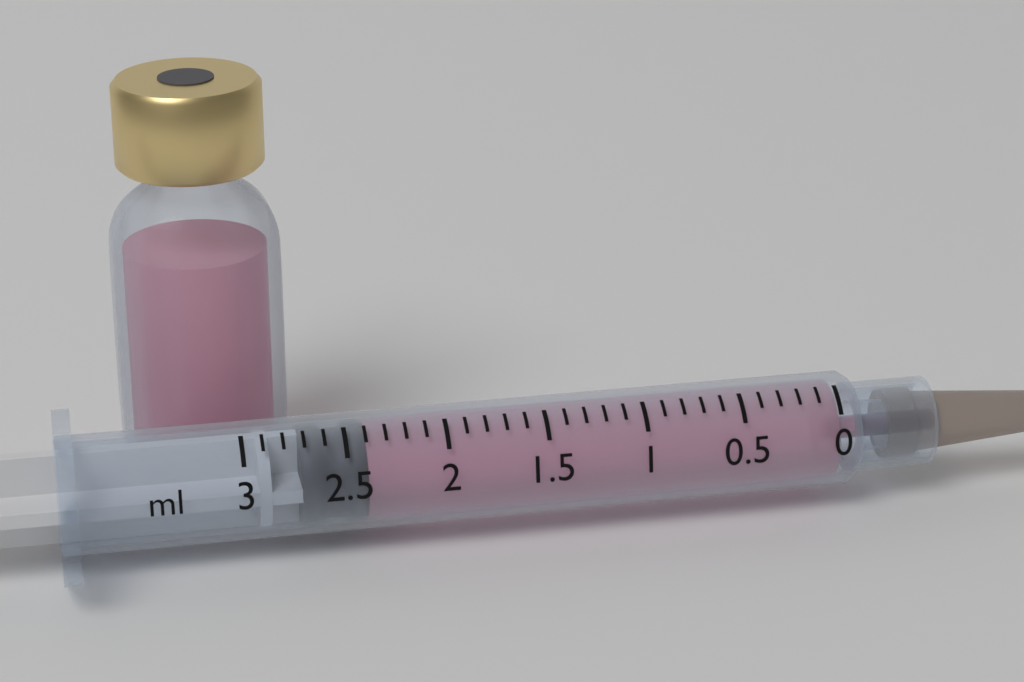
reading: 2.4 ml
